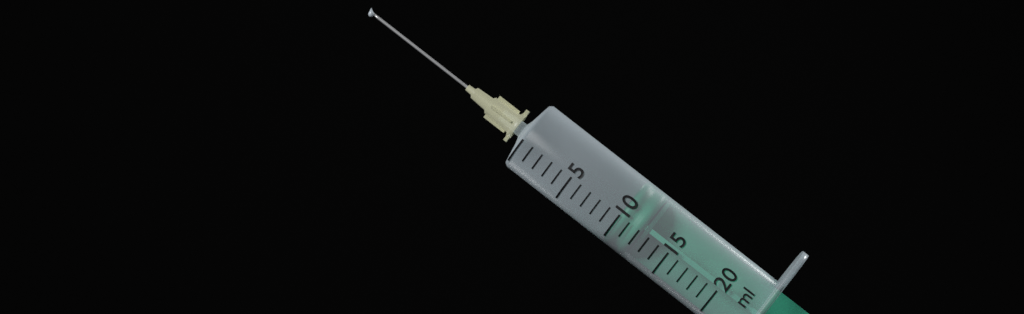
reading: 10 ml
